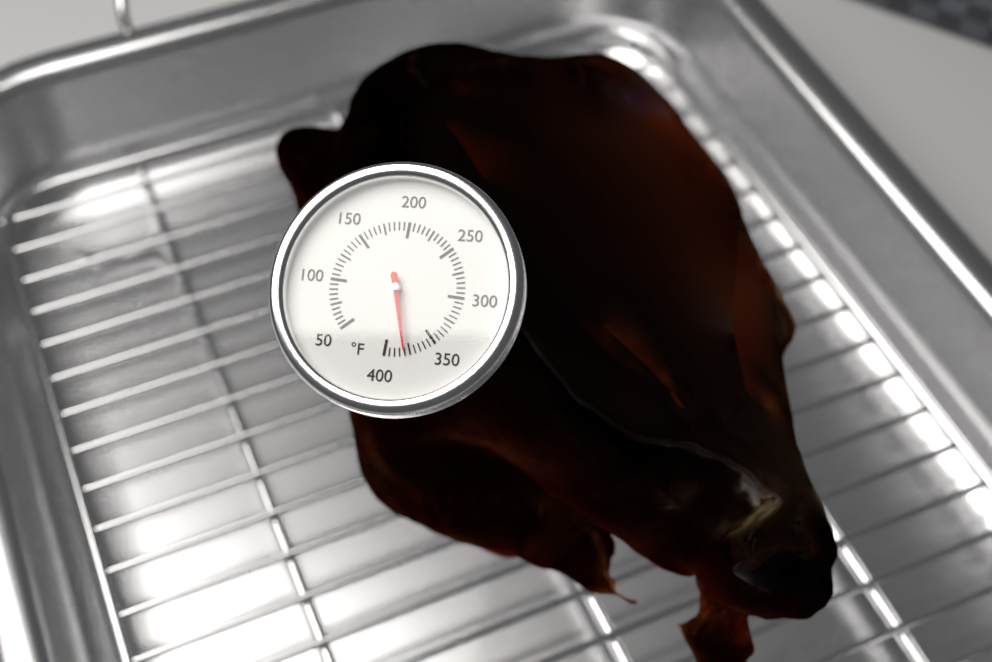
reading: 380 °F
